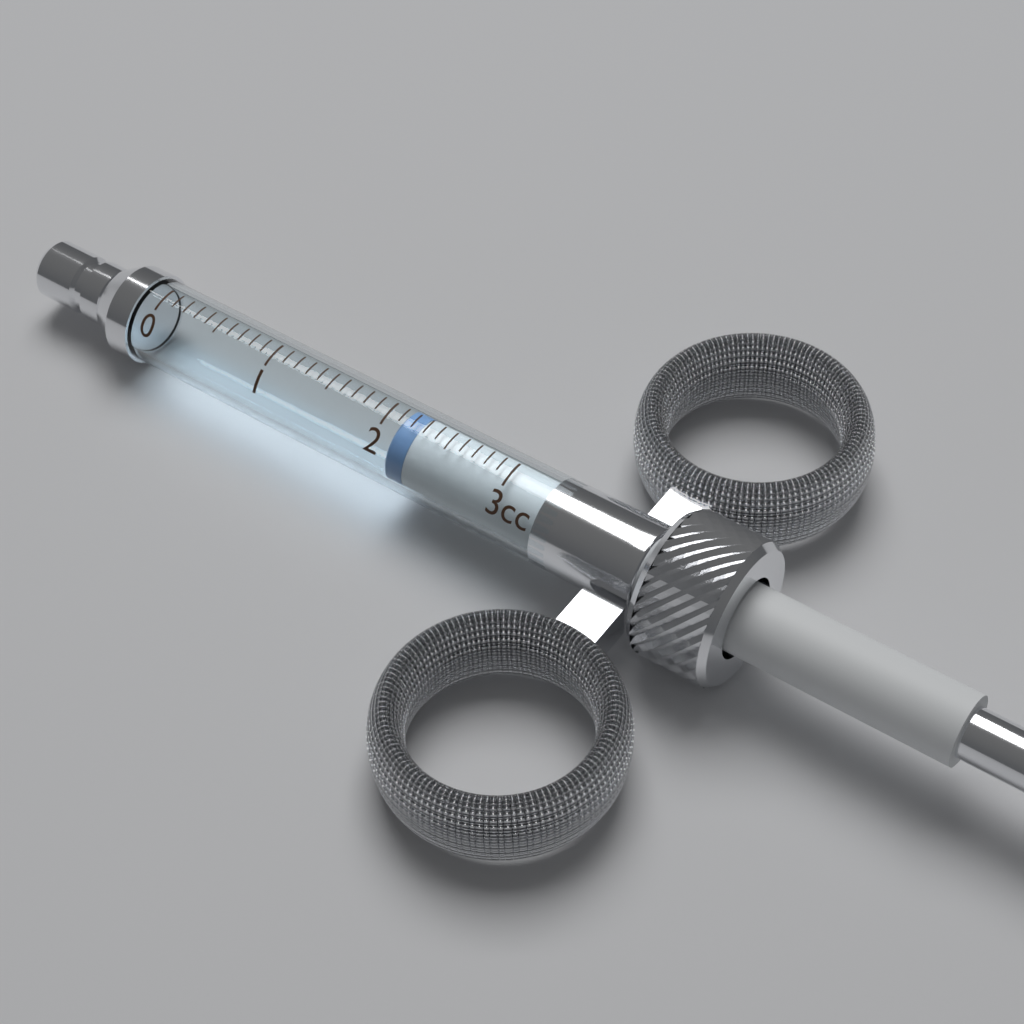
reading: 2.1 cc
